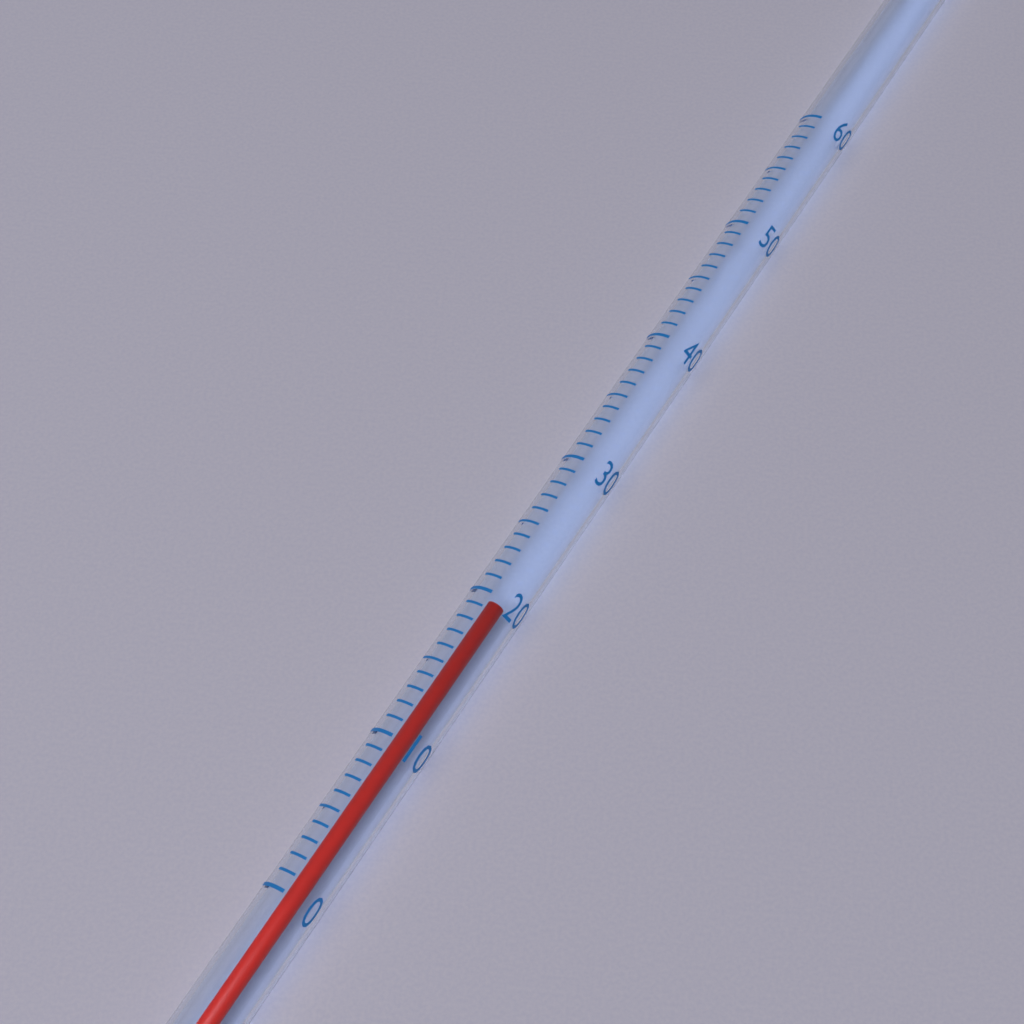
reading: 20 (no unit)
